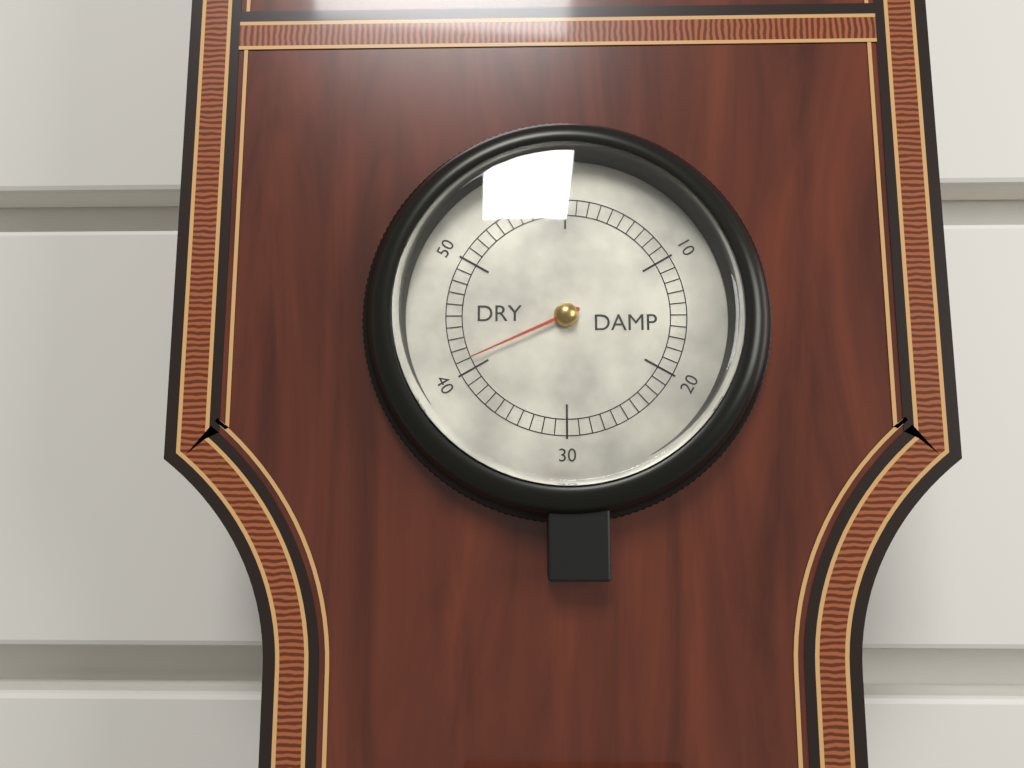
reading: 41 (no unit)
